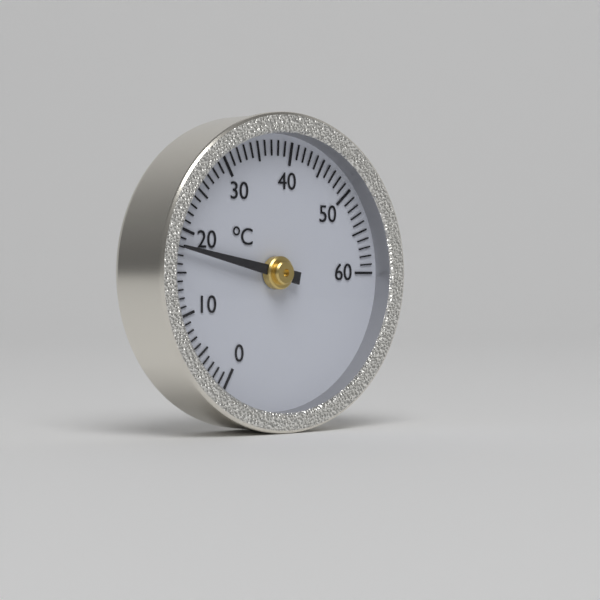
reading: 18 °C
